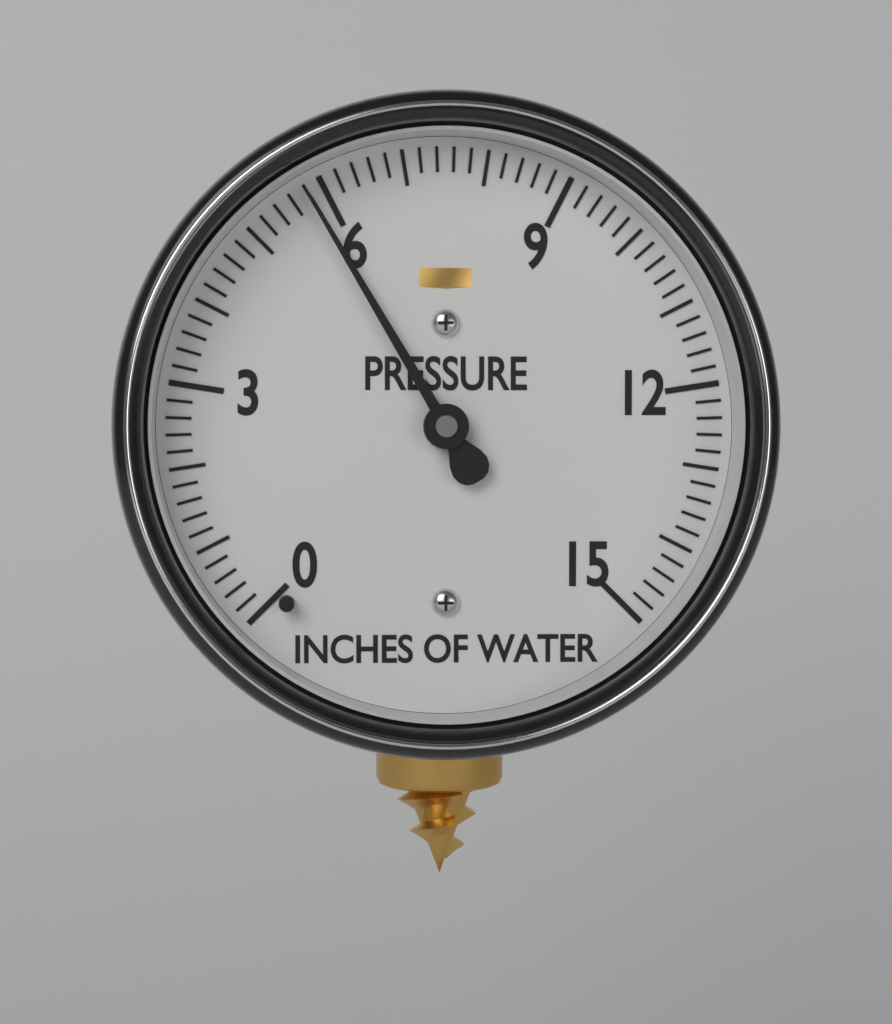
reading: 5.8 inches of water
